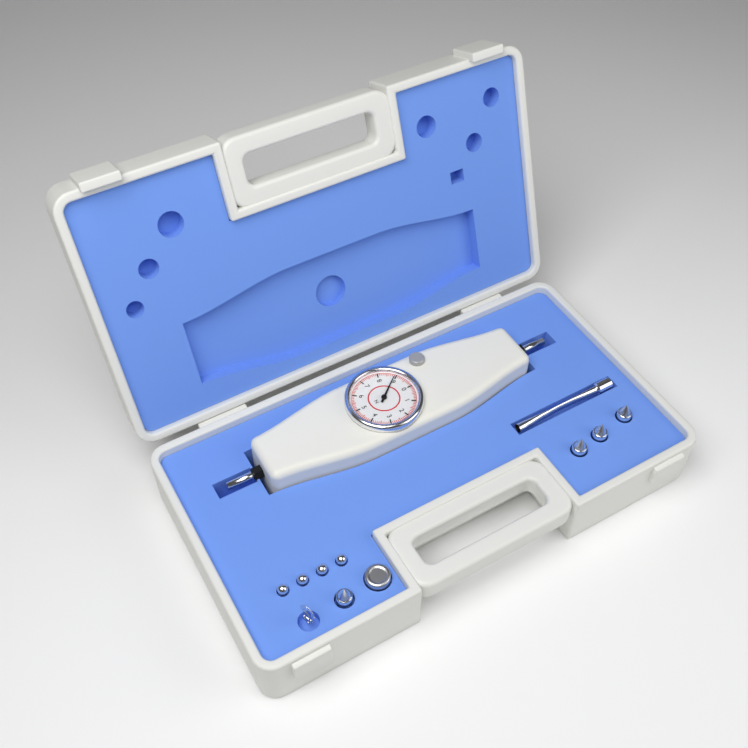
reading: 8.9 N
